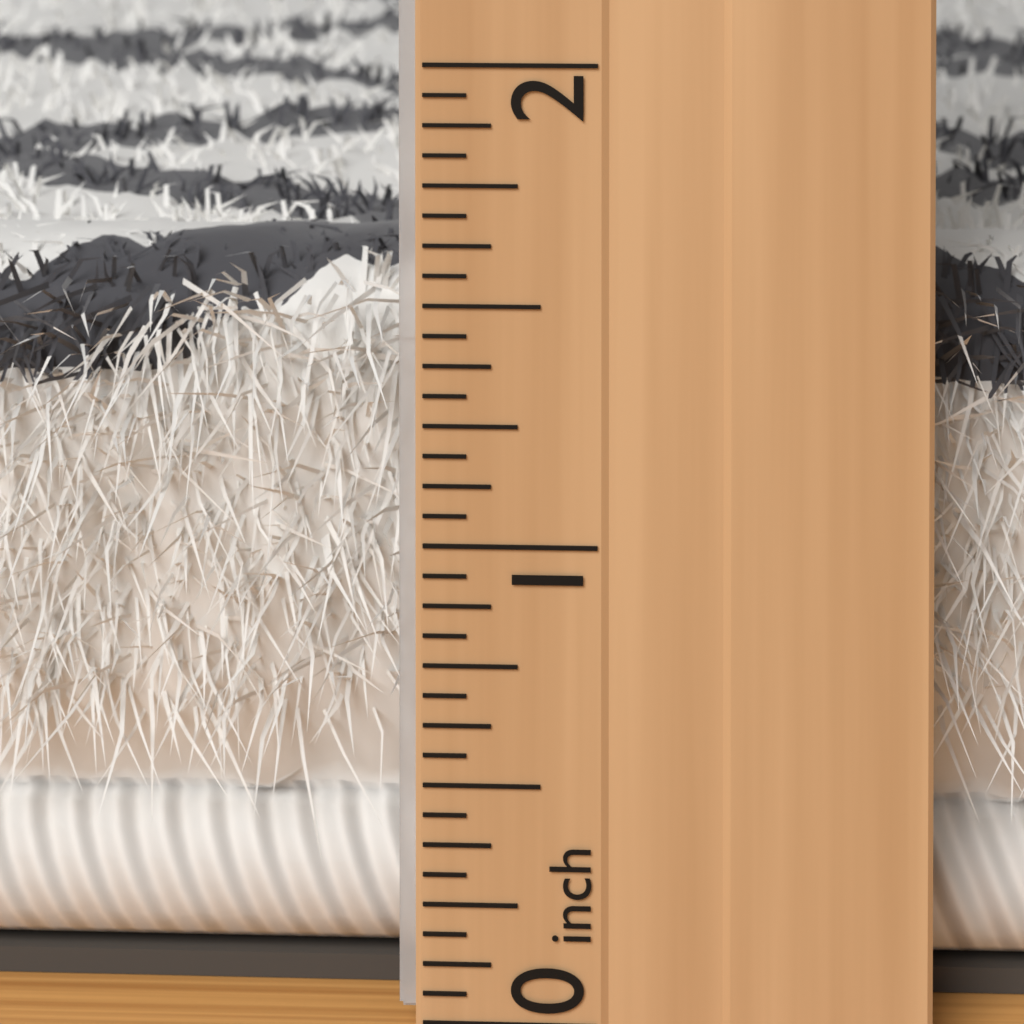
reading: 1.5000 inch
